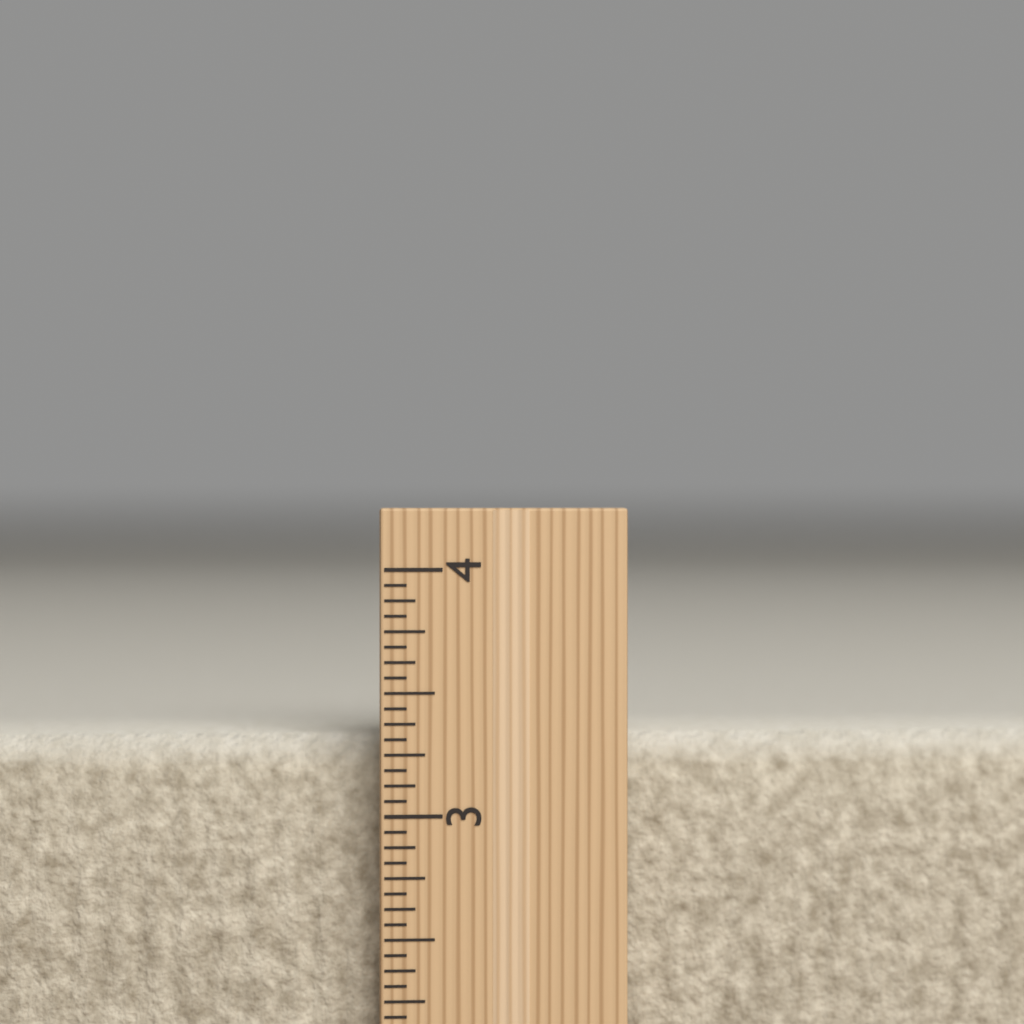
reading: 3.3125 inch
